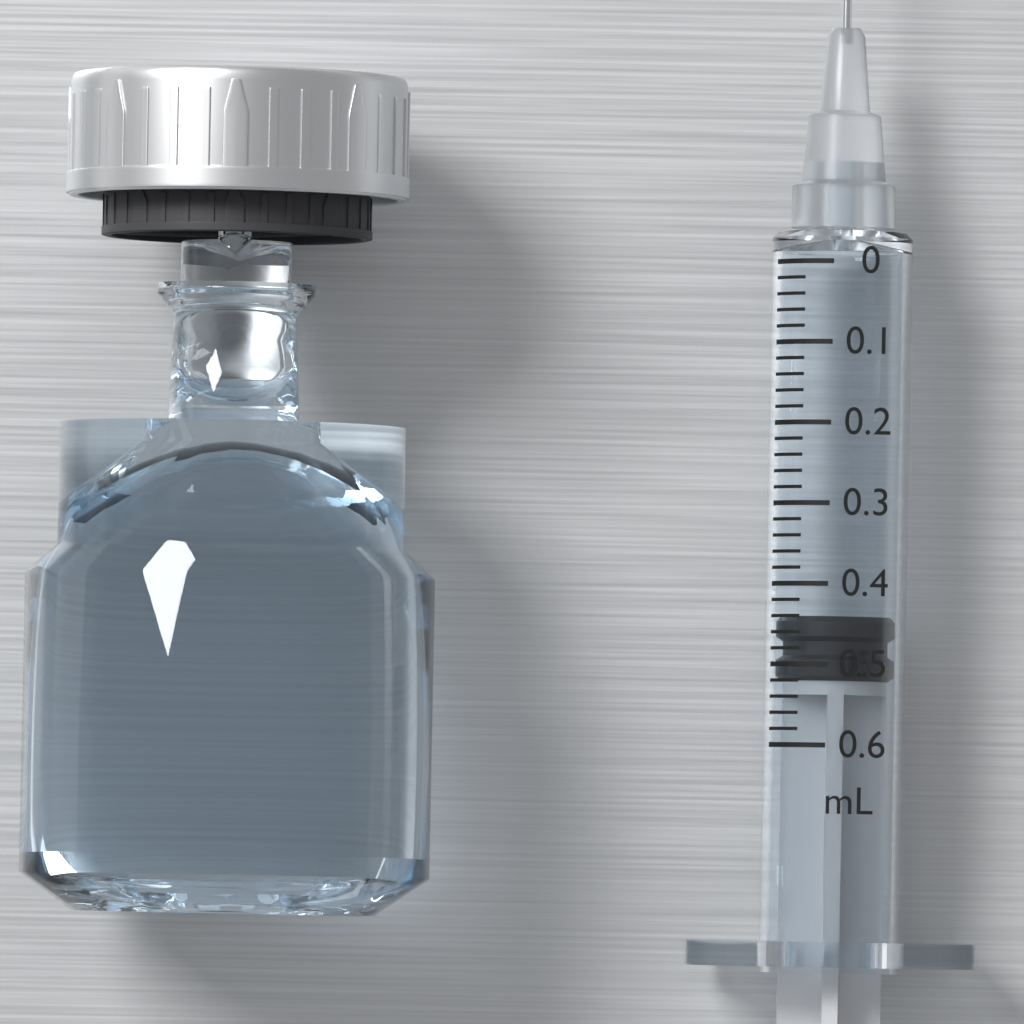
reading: 0.44 mL
